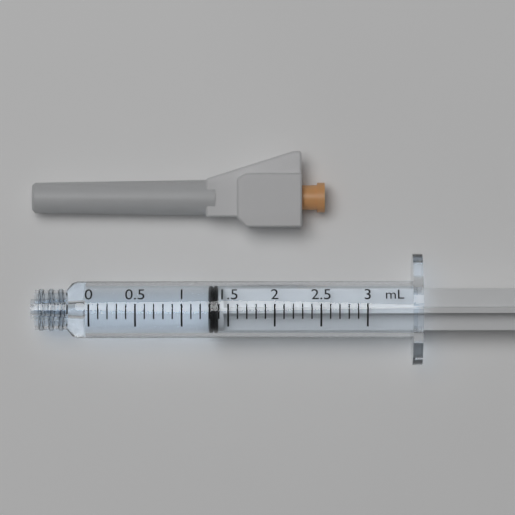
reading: 1.3 ml
